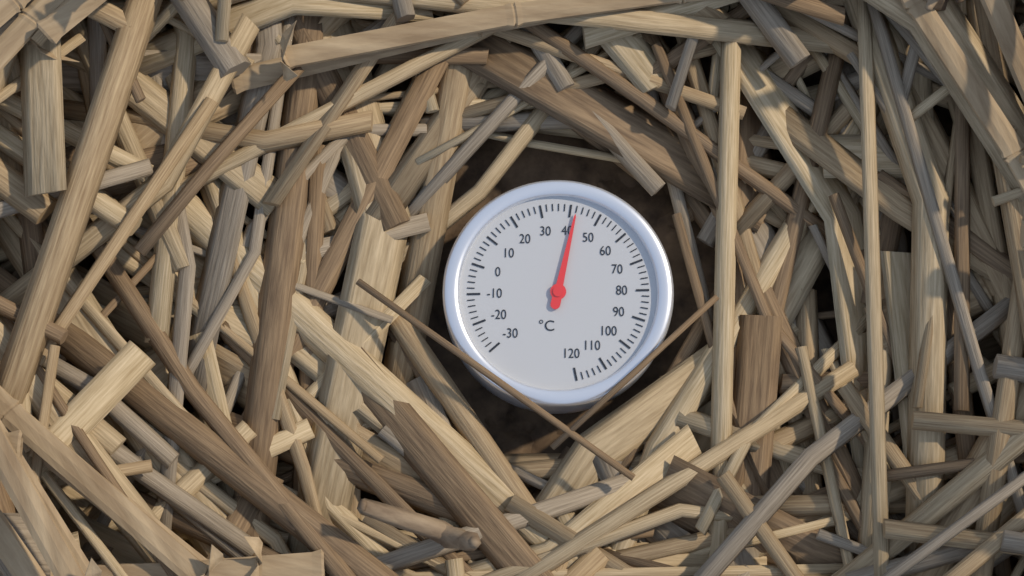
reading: 42 °C
